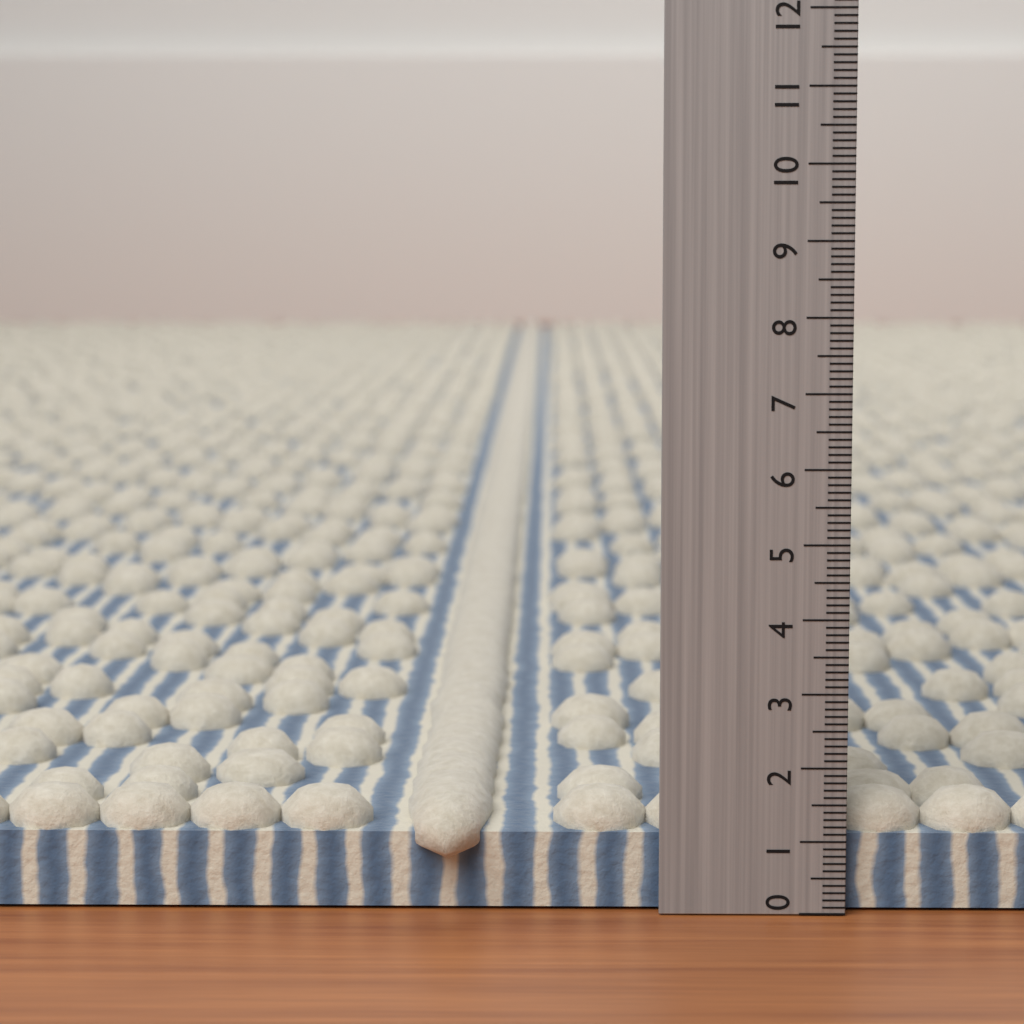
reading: 1.6 (no unit)
